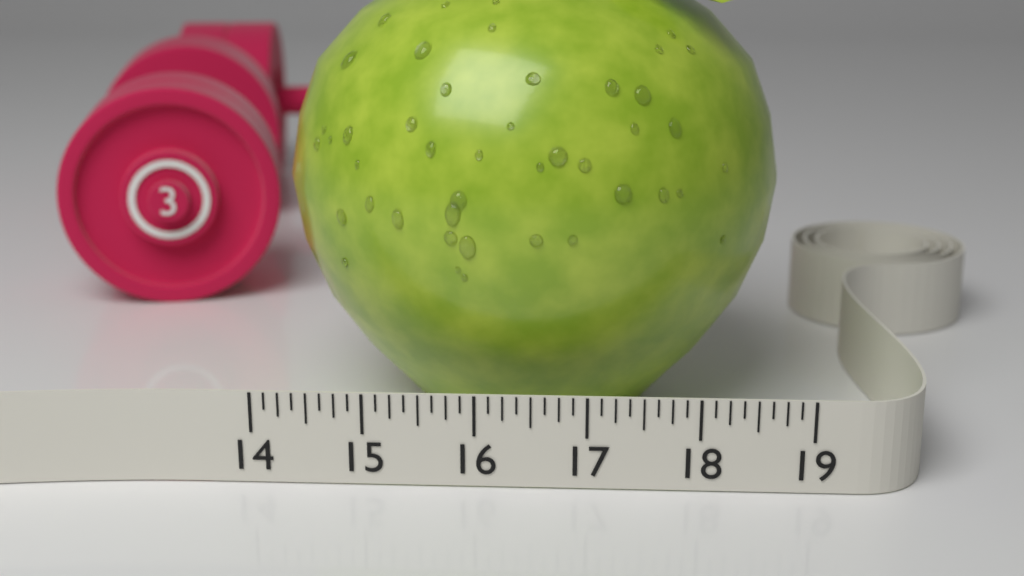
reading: 18.875 (no unit)
